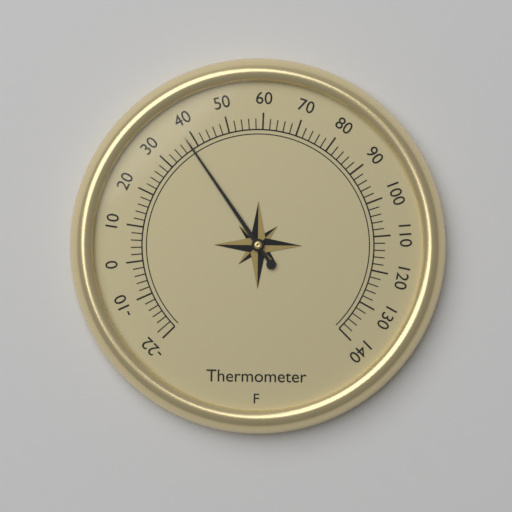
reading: 38 °F
